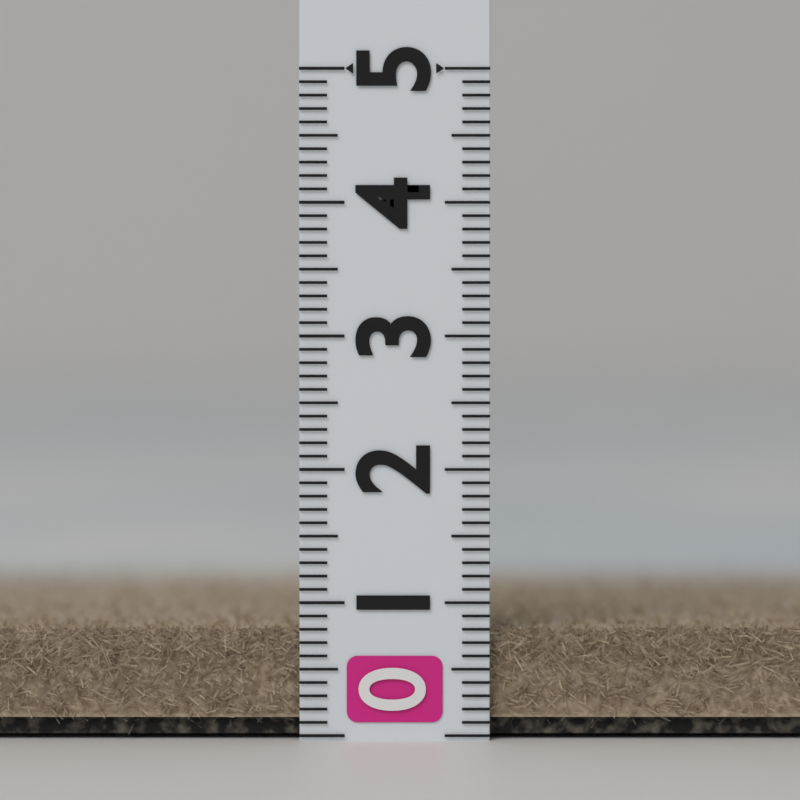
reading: 0.8 (no unit)
